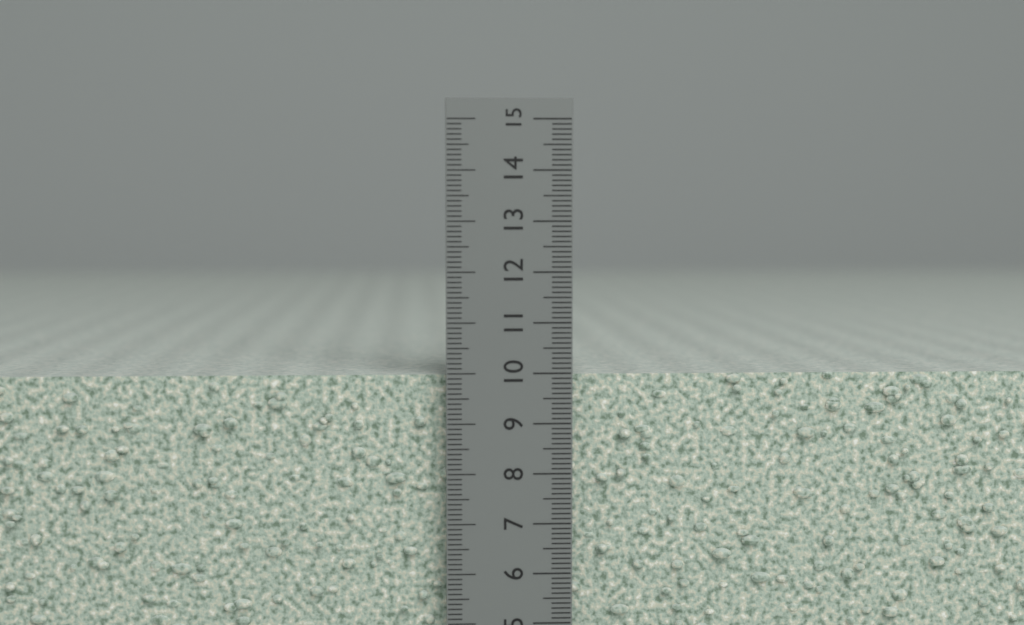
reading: 10.0 cm
